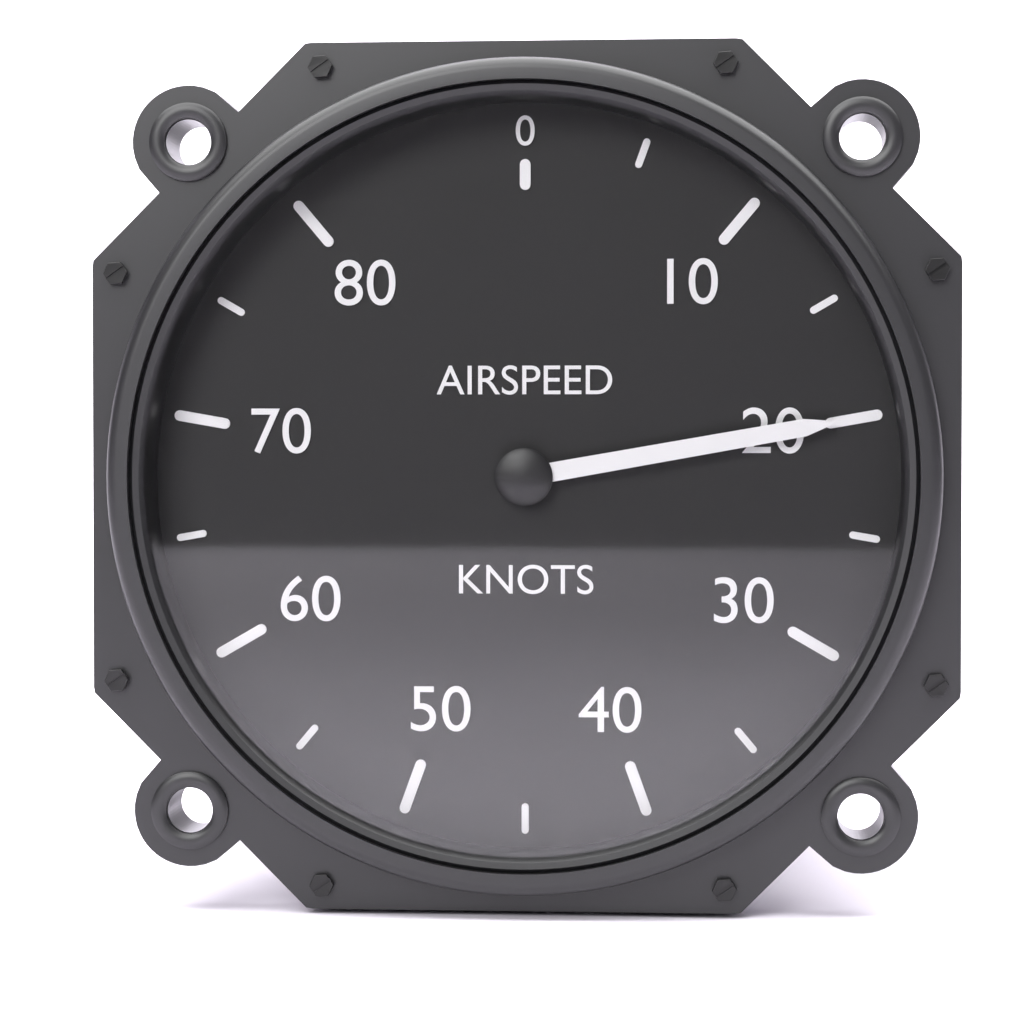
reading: 20 knots
